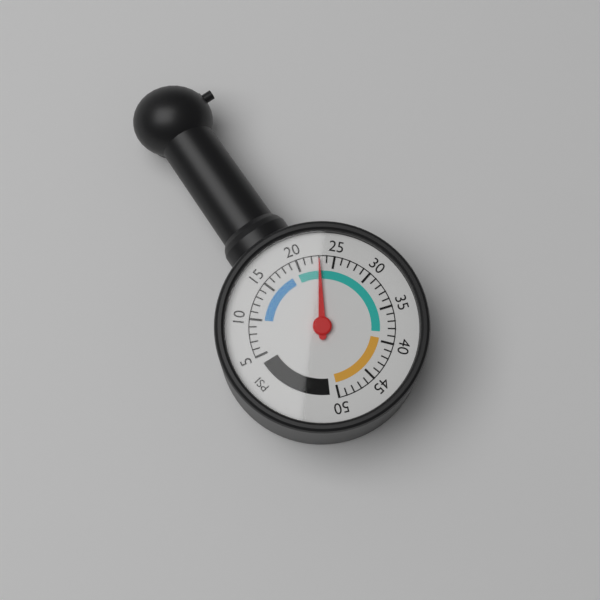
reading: 23 psi
